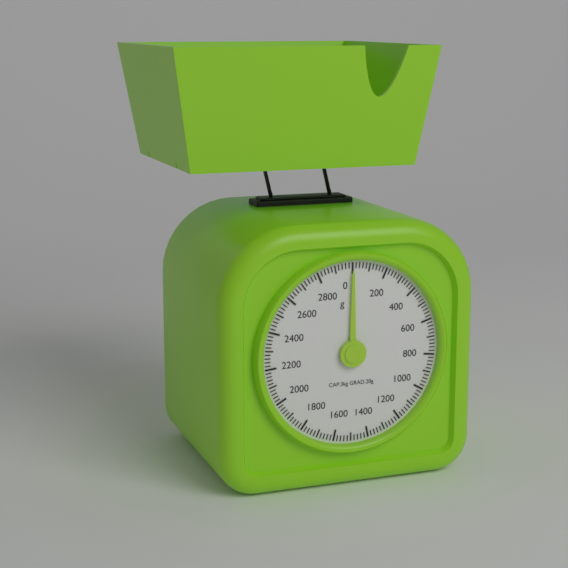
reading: 0 g
